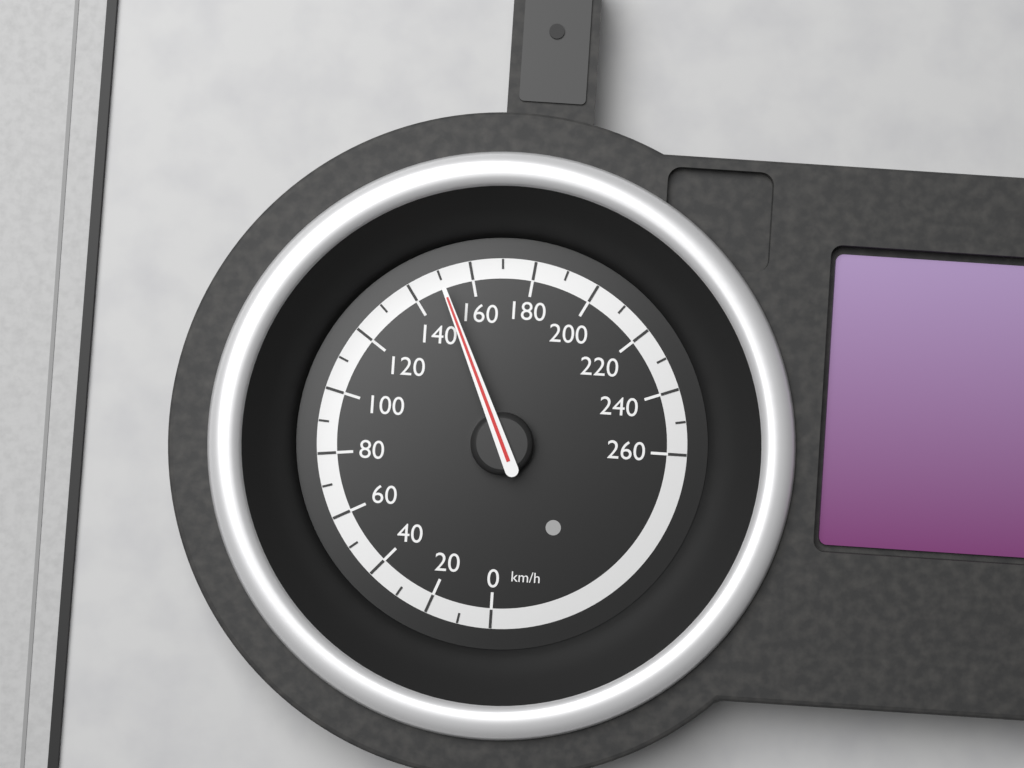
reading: 150 km/h
